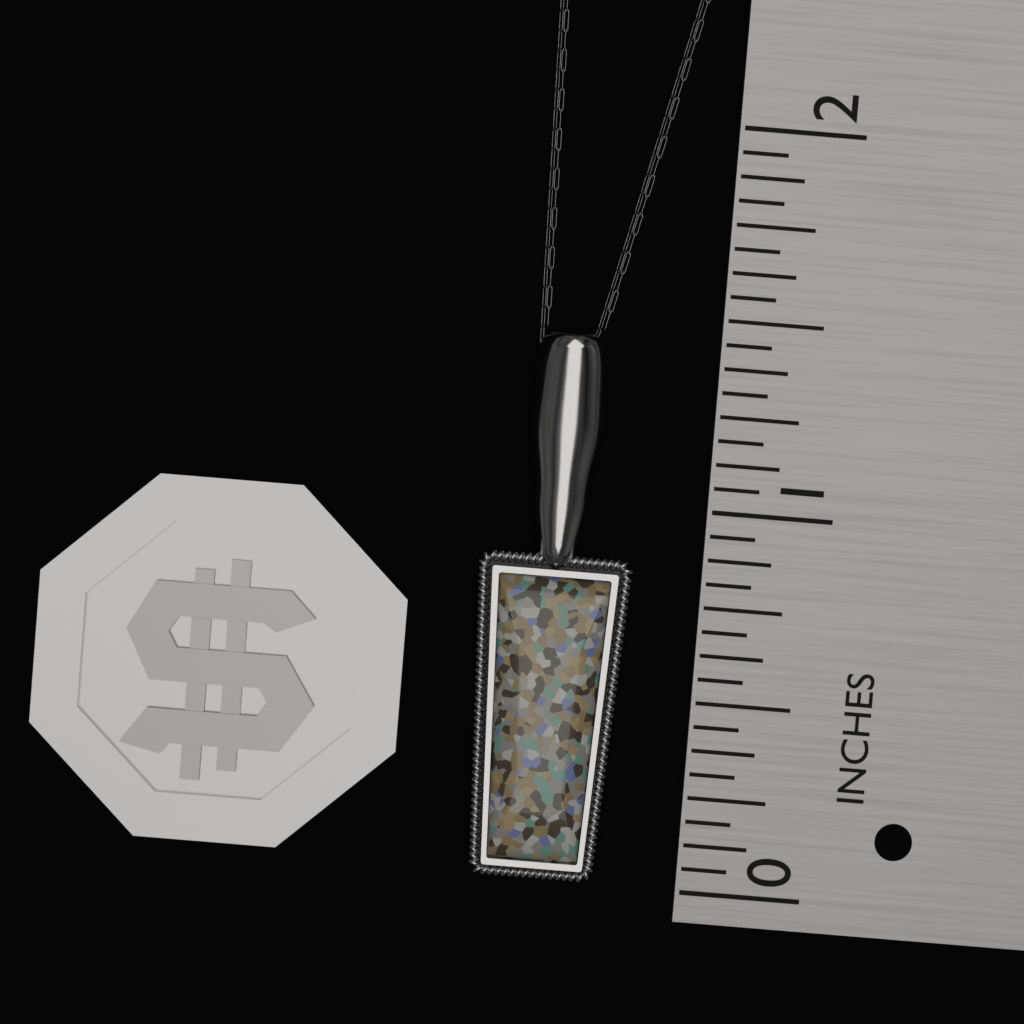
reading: 1.4375 in
